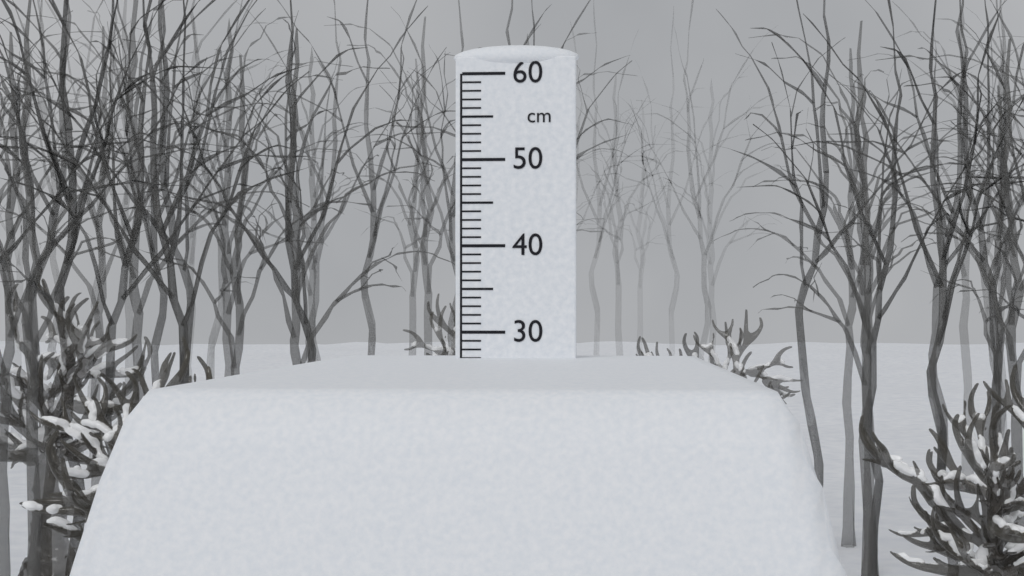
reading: 27 cm
